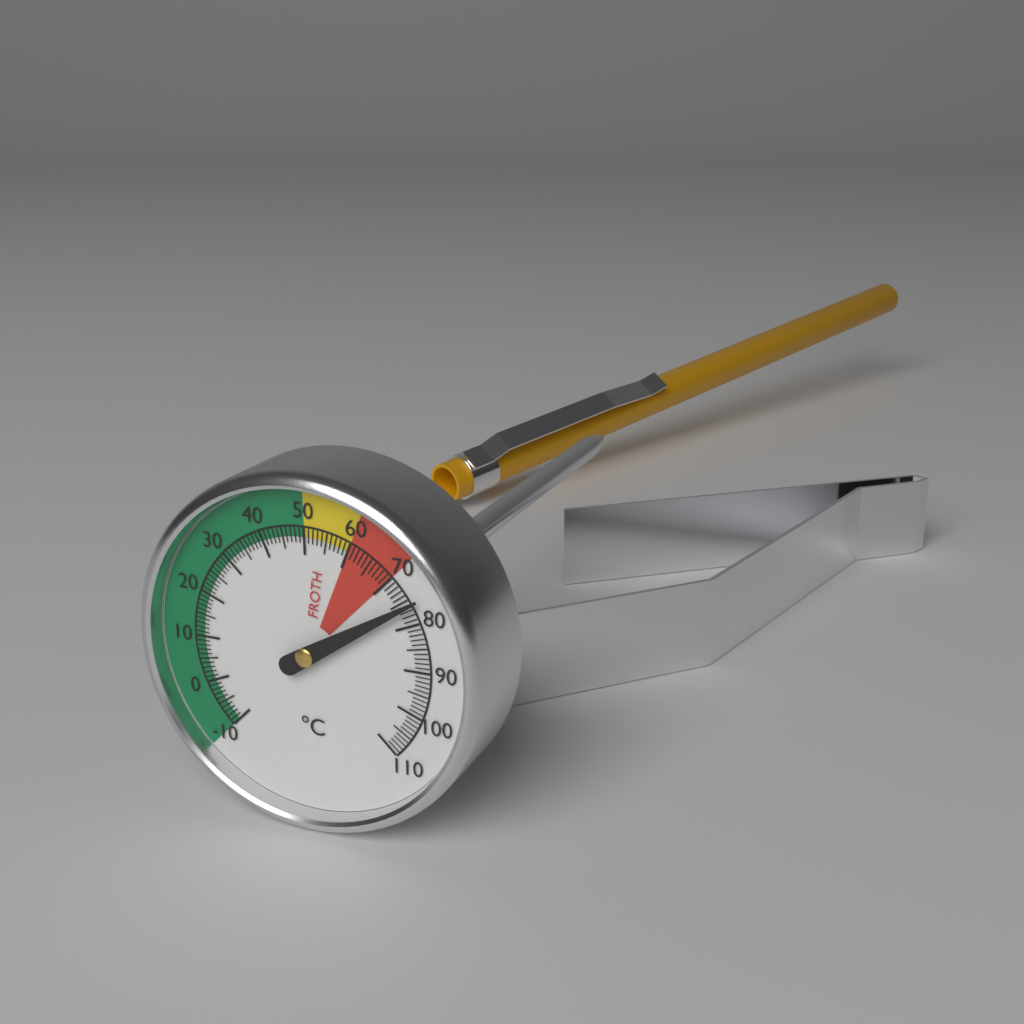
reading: 76 °C
